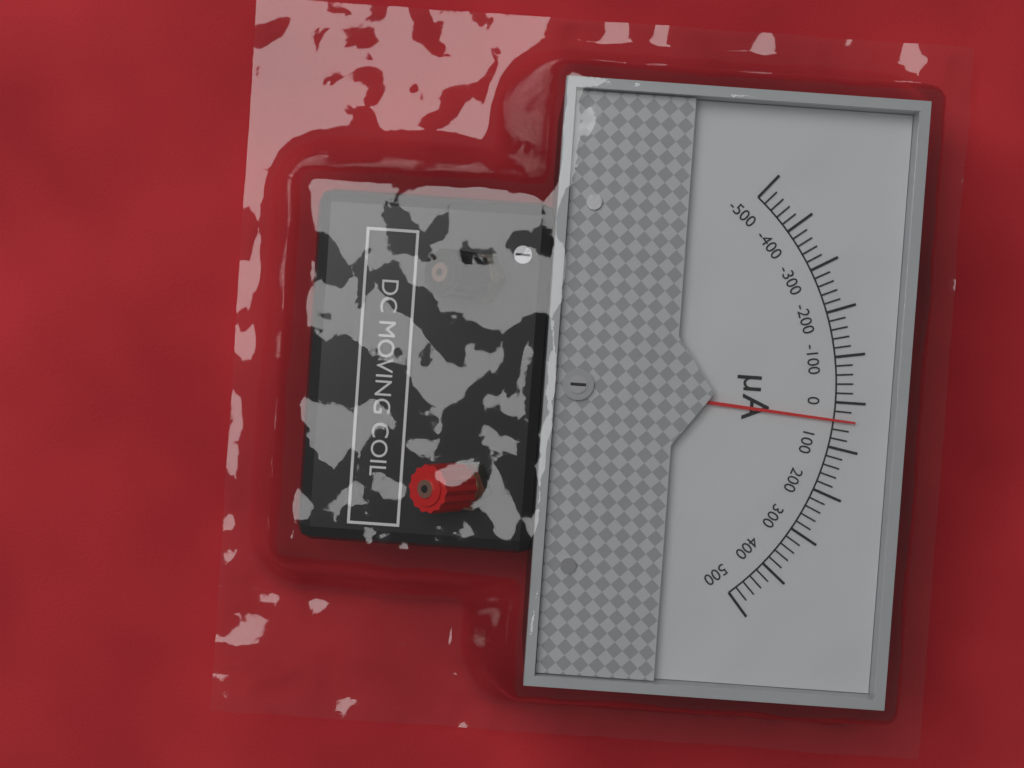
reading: 40 µA
